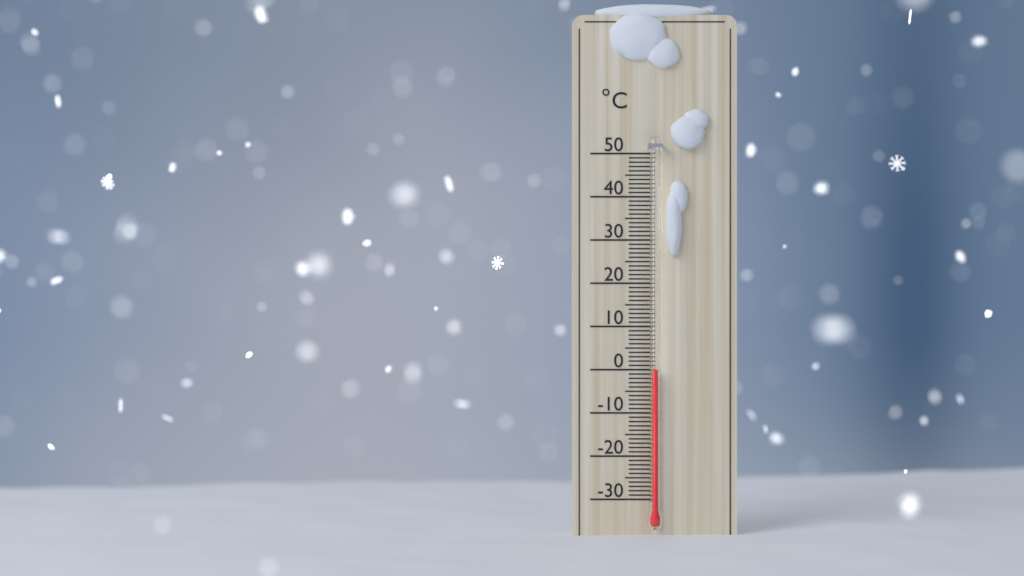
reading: 0 °C
